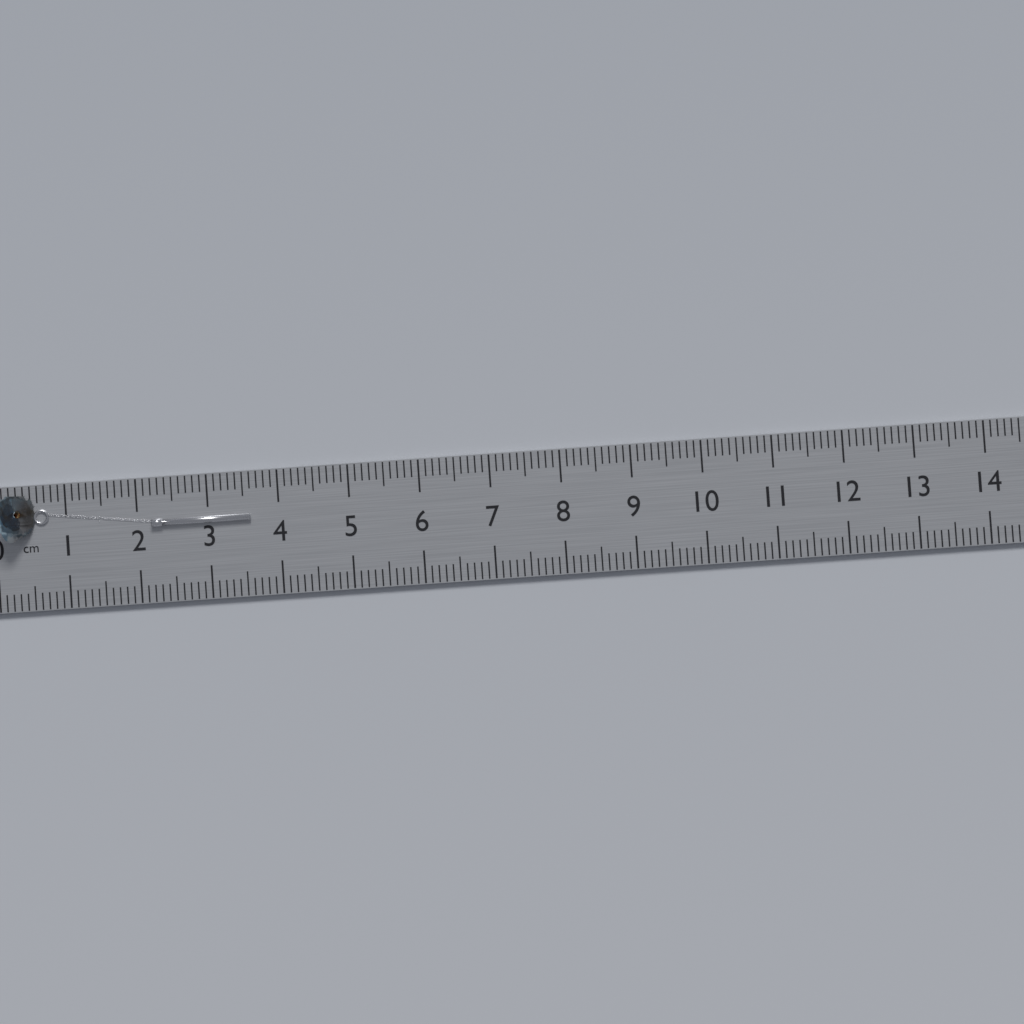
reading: 3.6 cm
